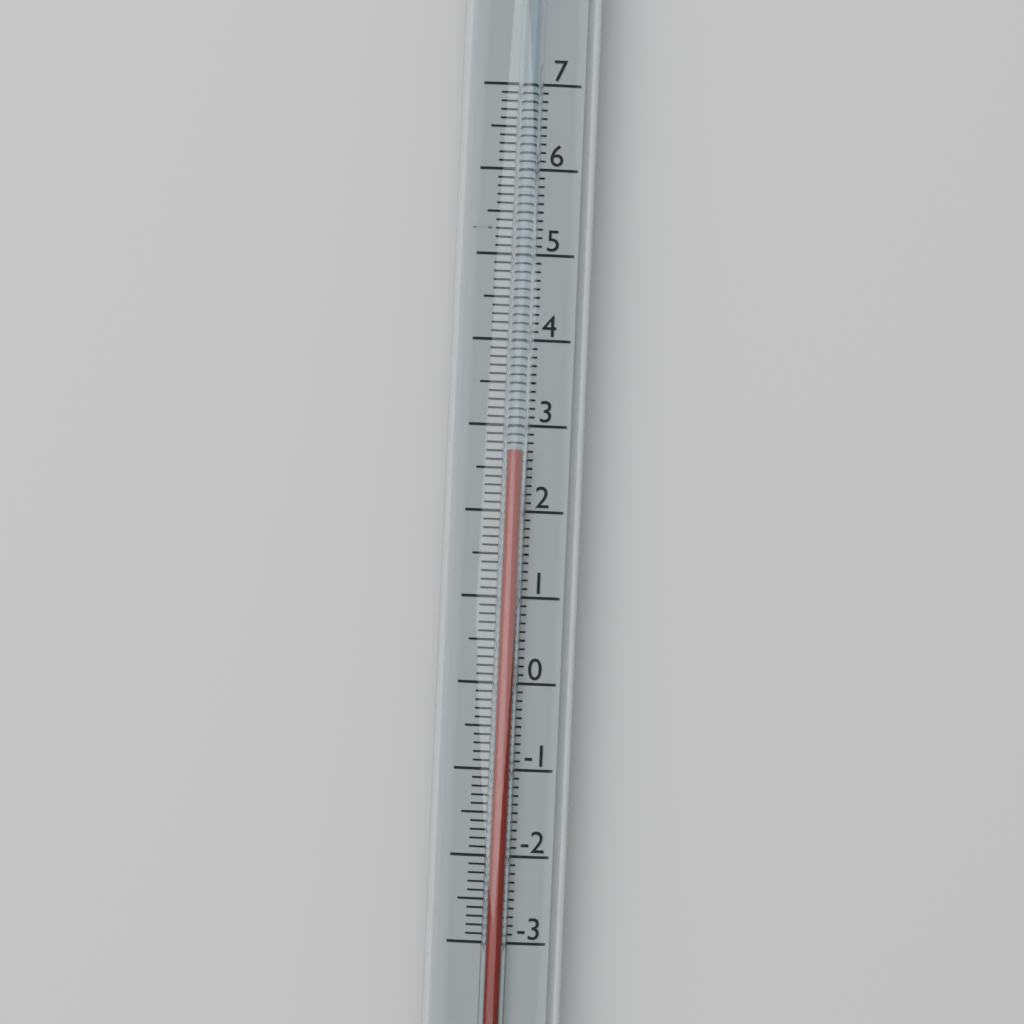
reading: 2.7 (no unit)
